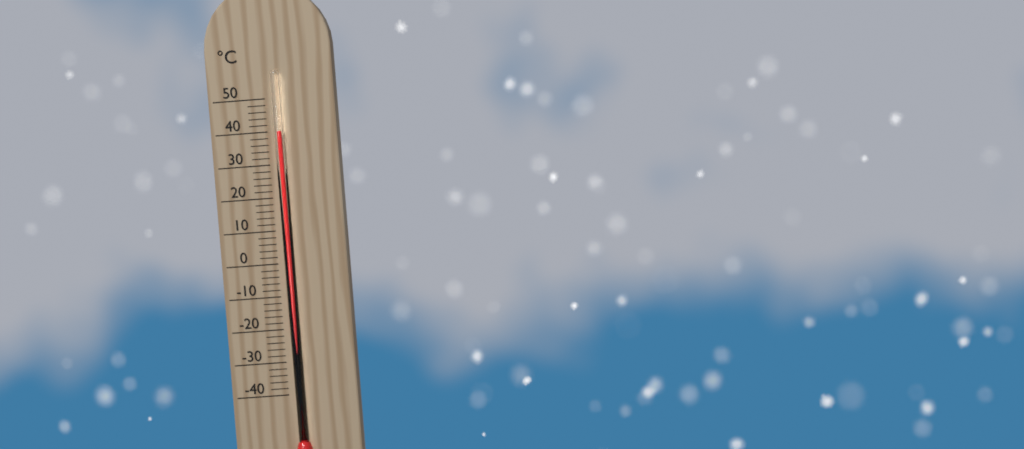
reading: 40 °C
